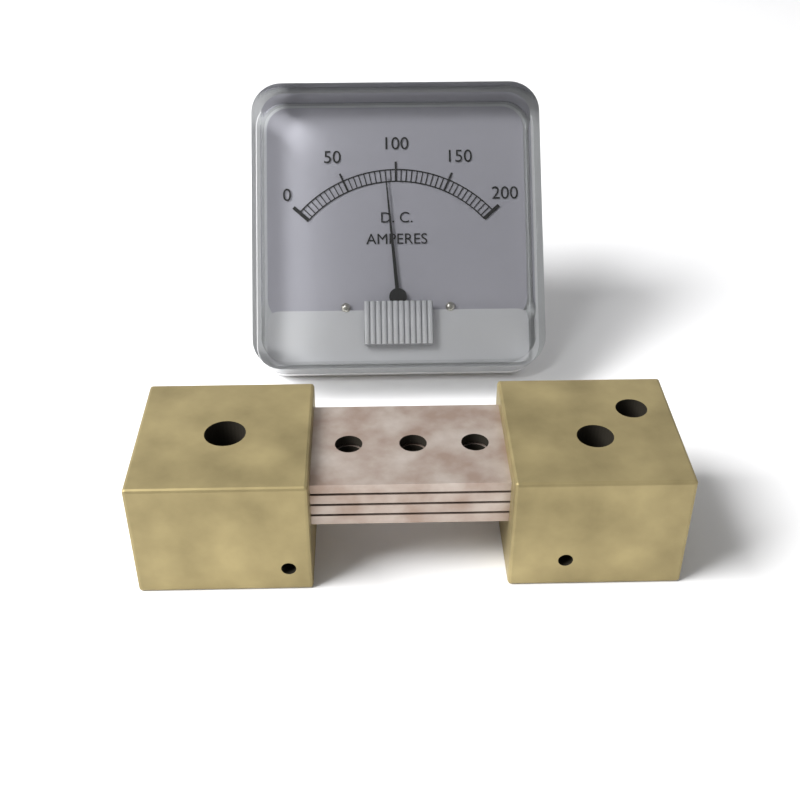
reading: 90 A
